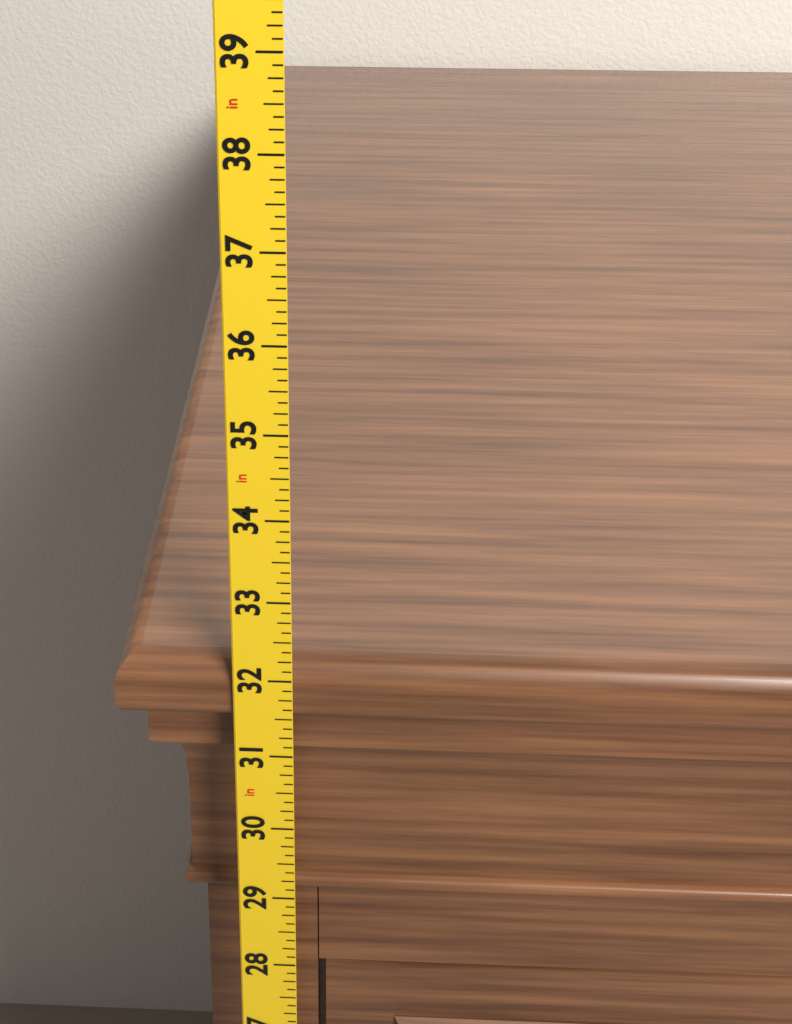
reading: 32.125 in
